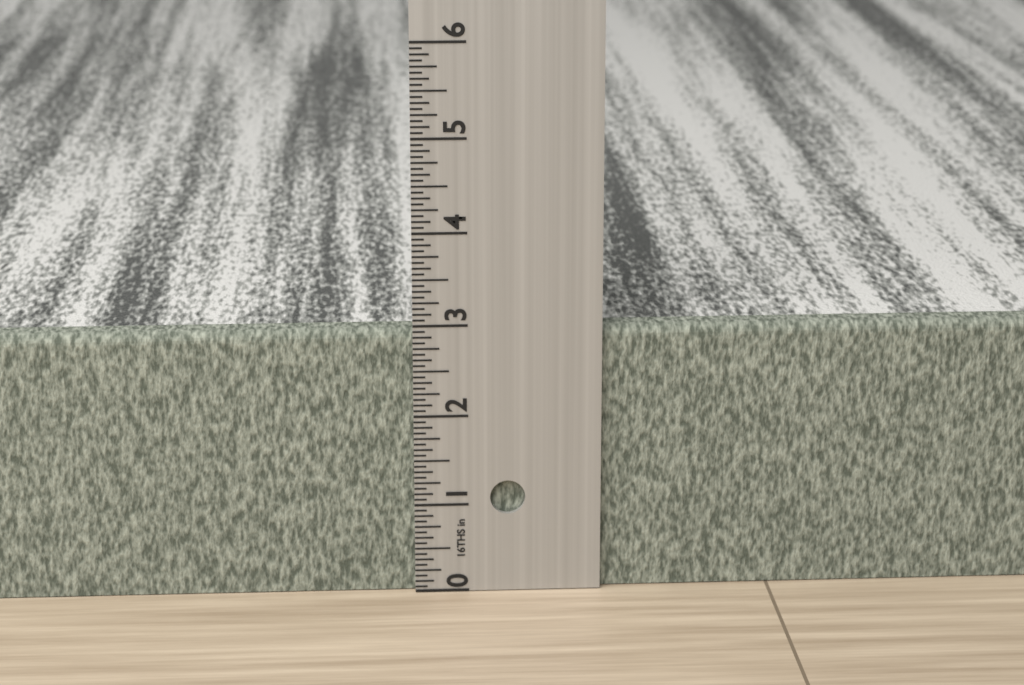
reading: 2.9375 in
